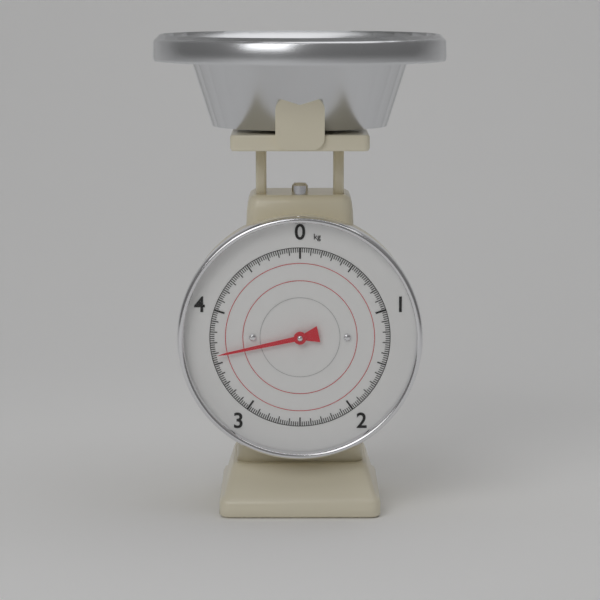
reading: 3.58 kg
